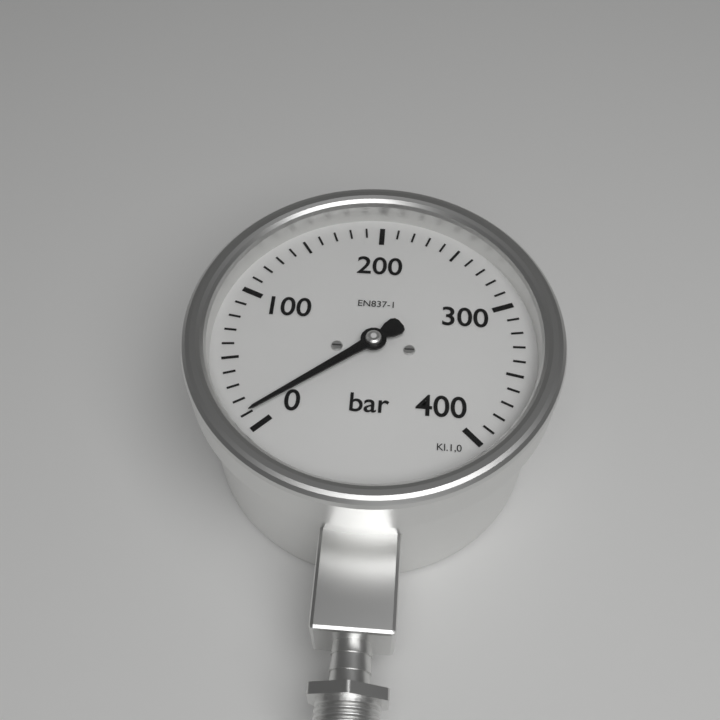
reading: 10 bar
